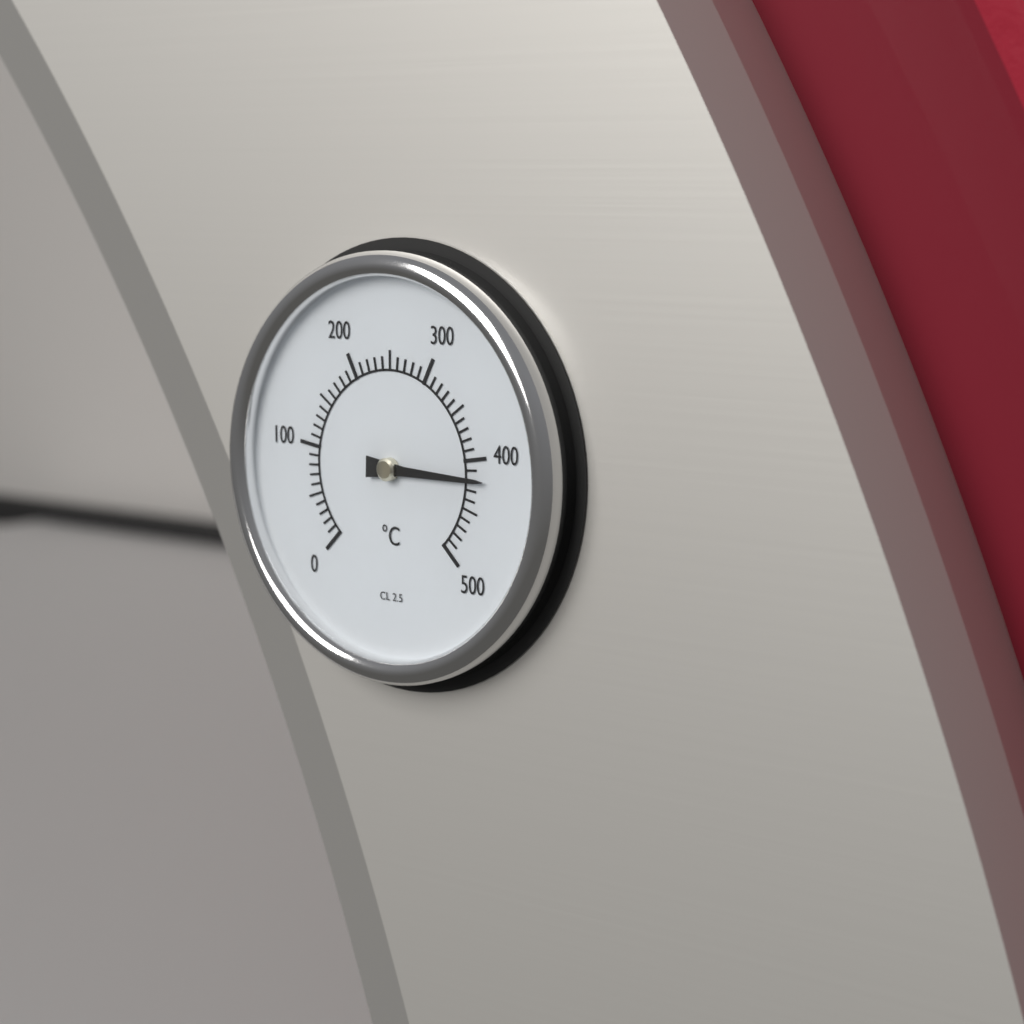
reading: 420 °C
